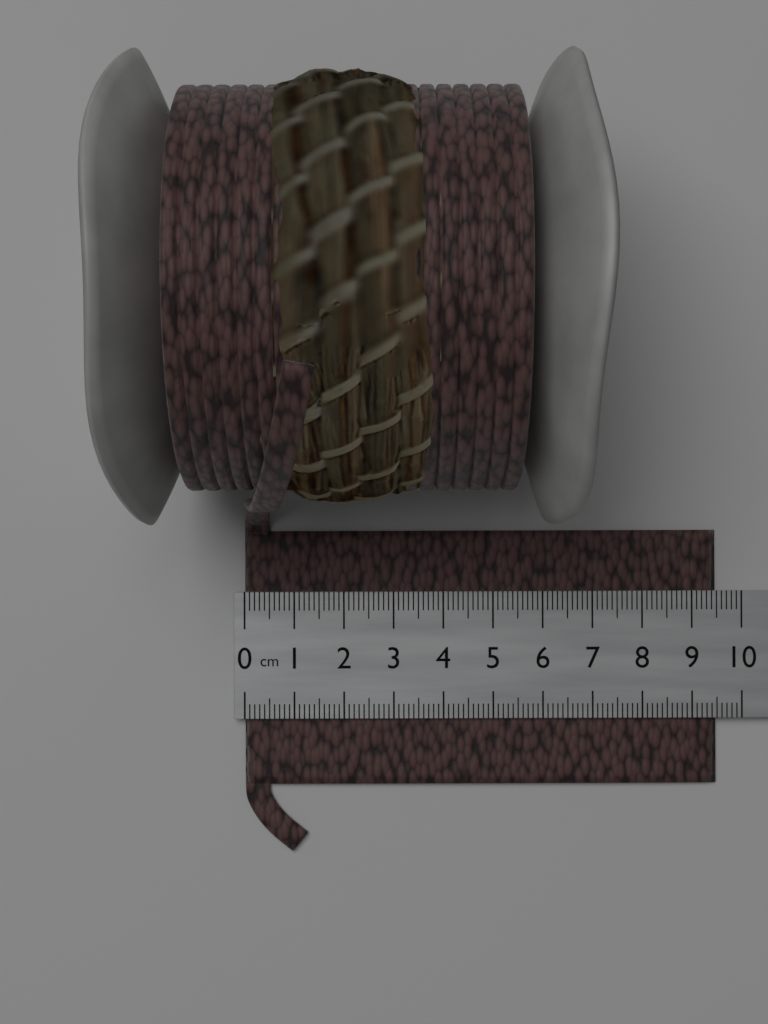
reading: 9.5 cm
